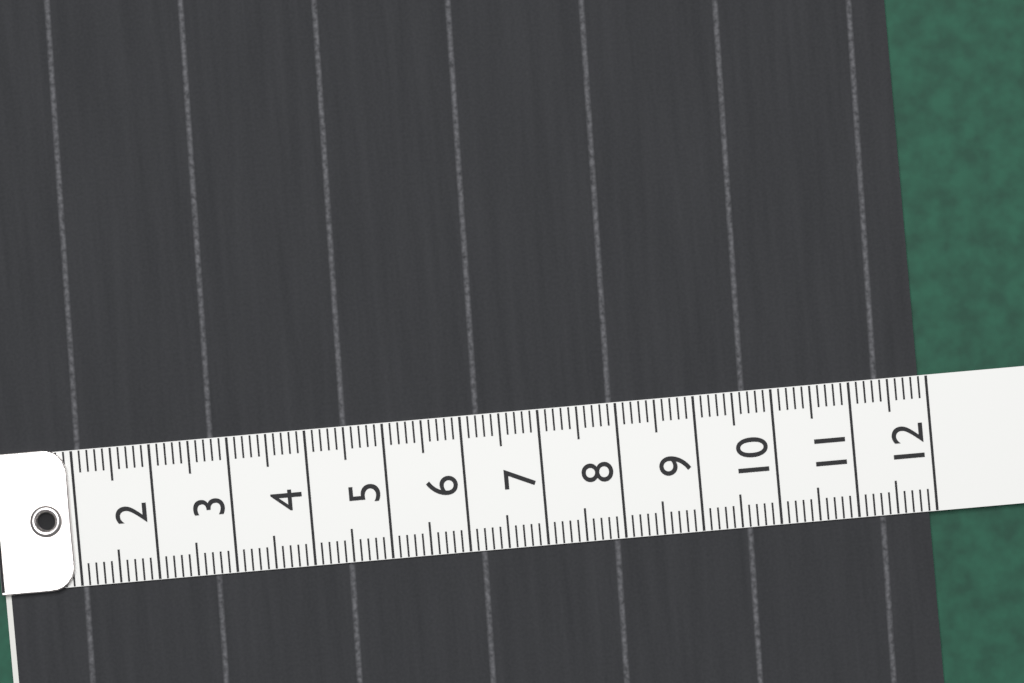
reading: 11.9 (no unit)
